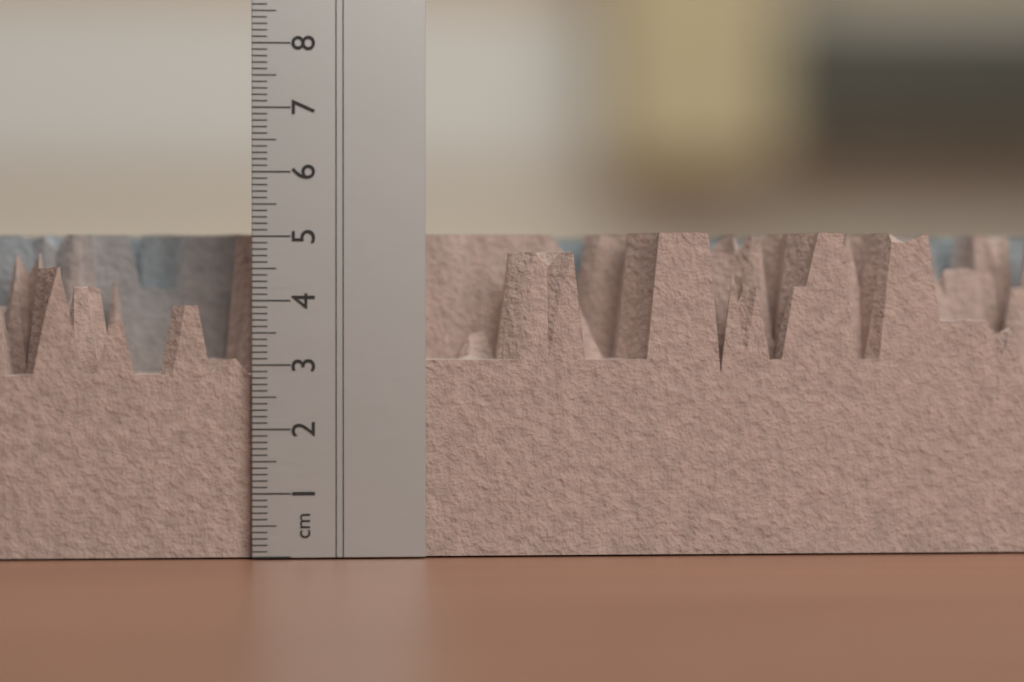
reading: 5.1 cm
